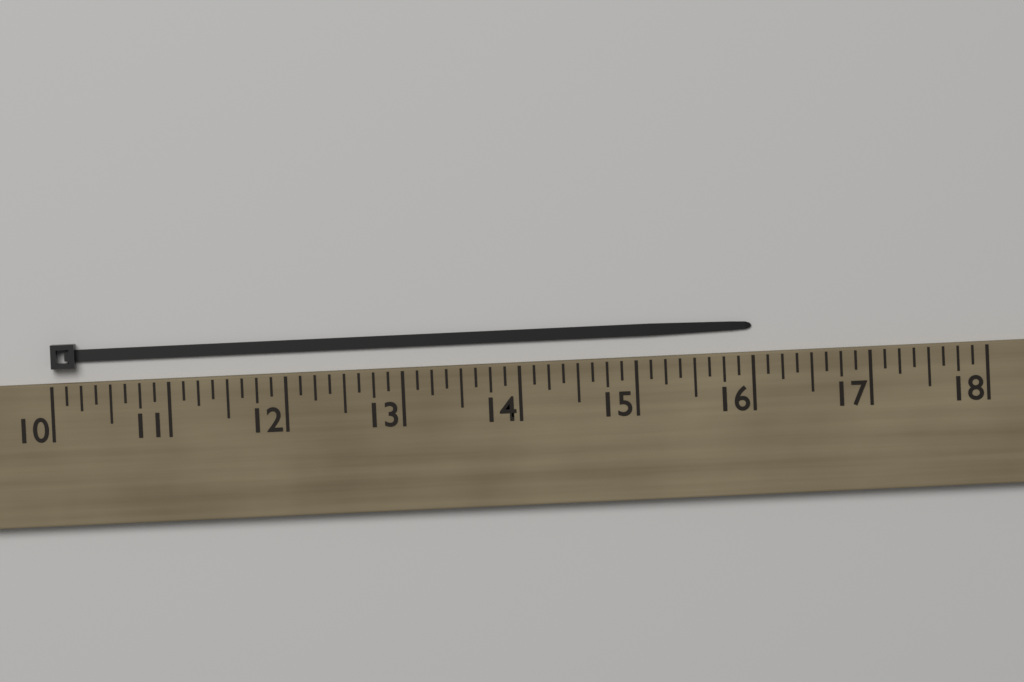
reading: 16.000 (no unit)
